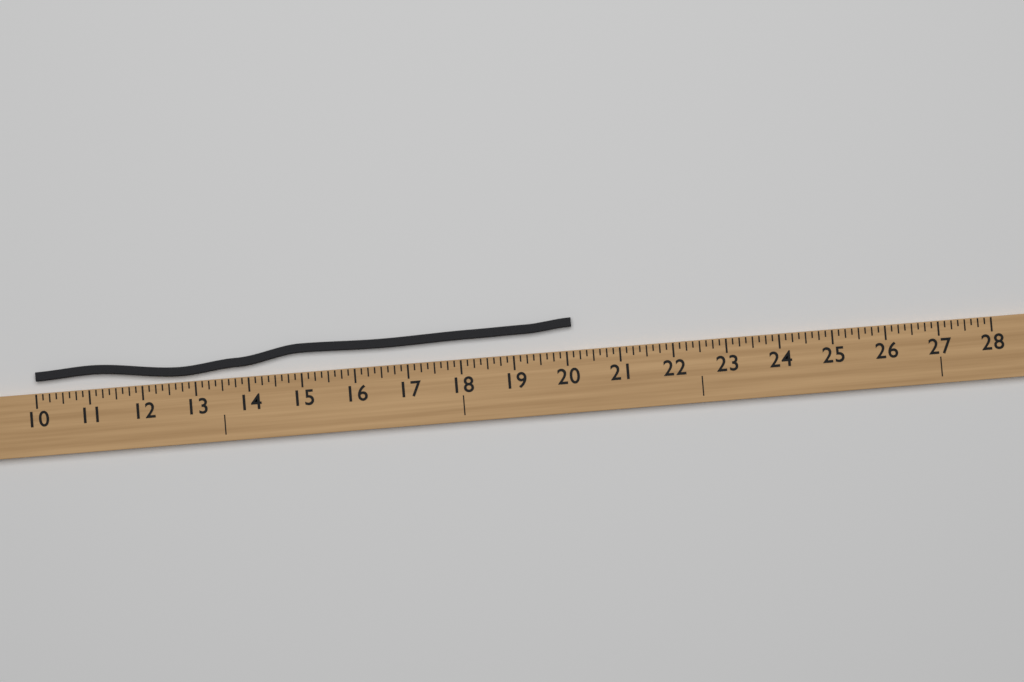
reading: 20.125 (no unit)
